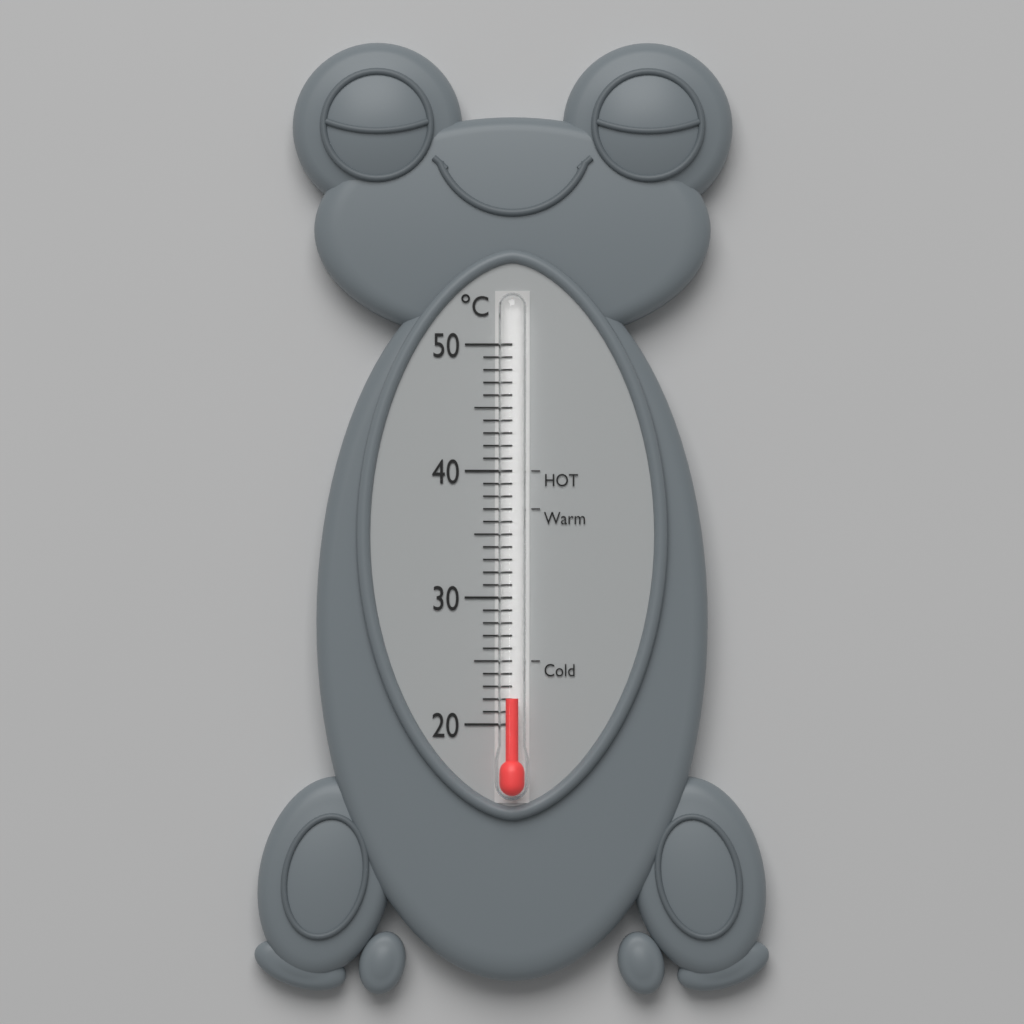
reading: 22 °C
